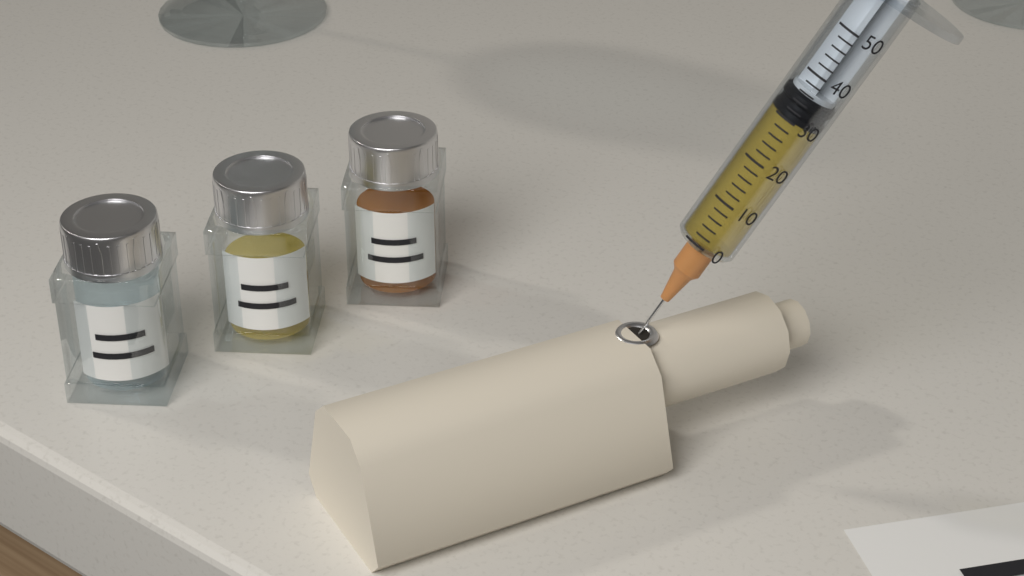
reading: 30 (no unit)
